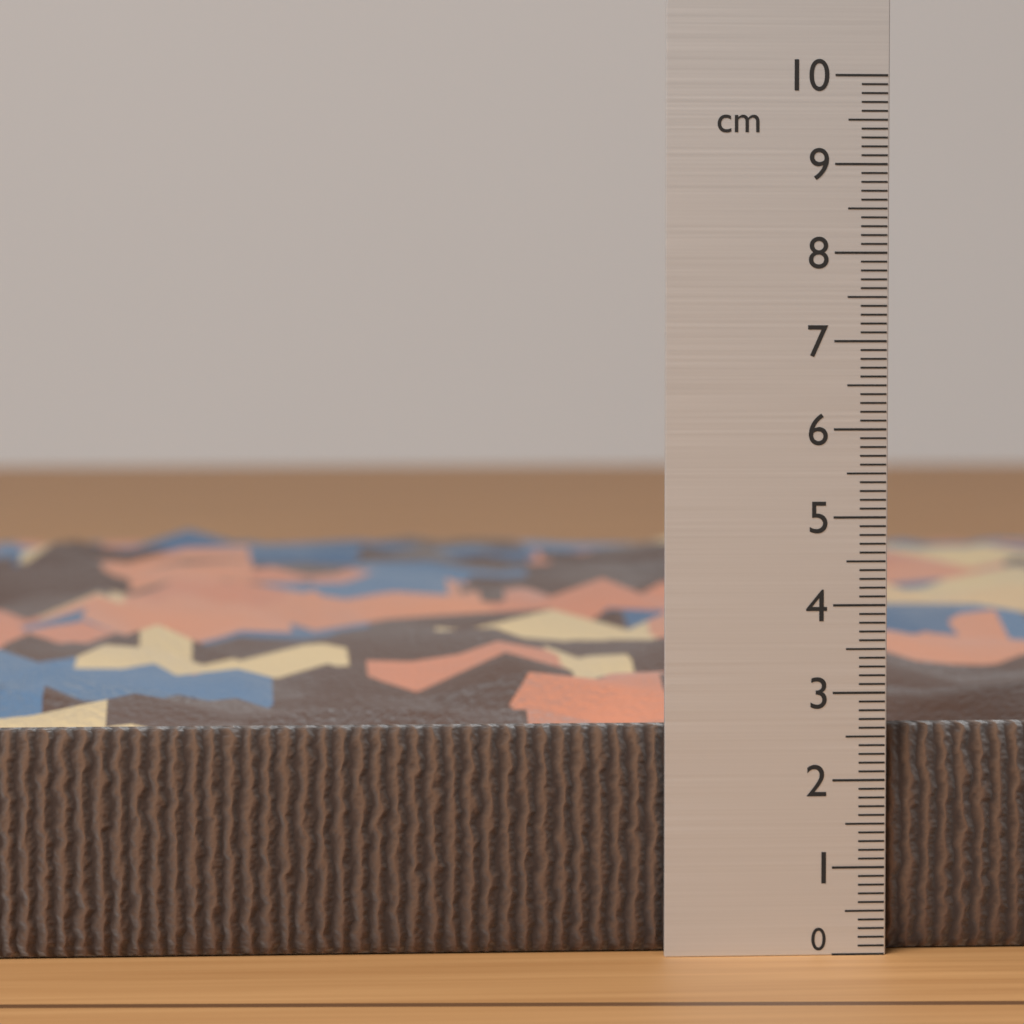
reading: 2.6 cm
